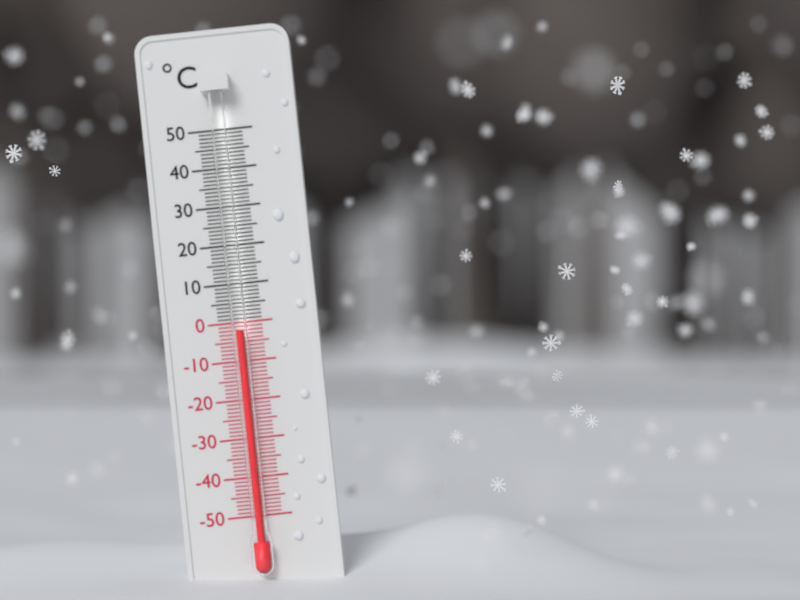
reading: -2 °C
